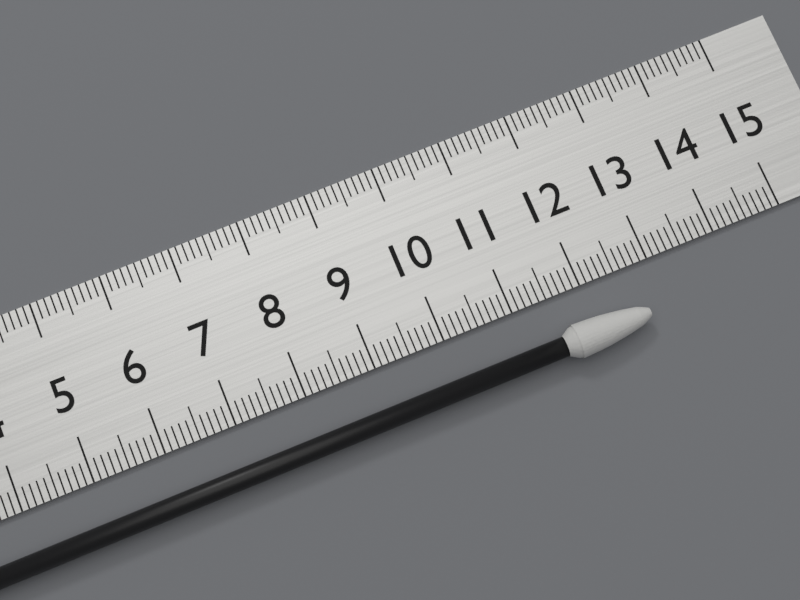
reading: 12.7 cm
